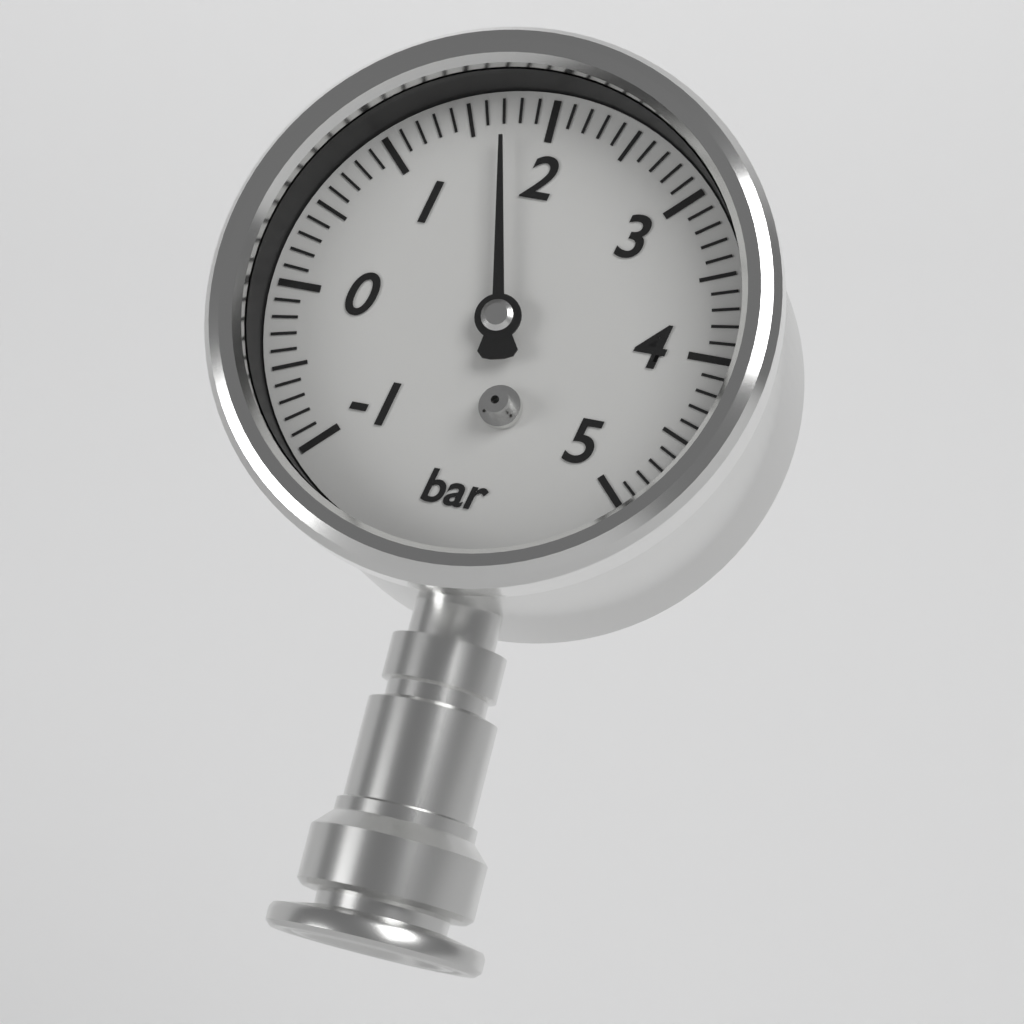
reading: 1.7 bar
